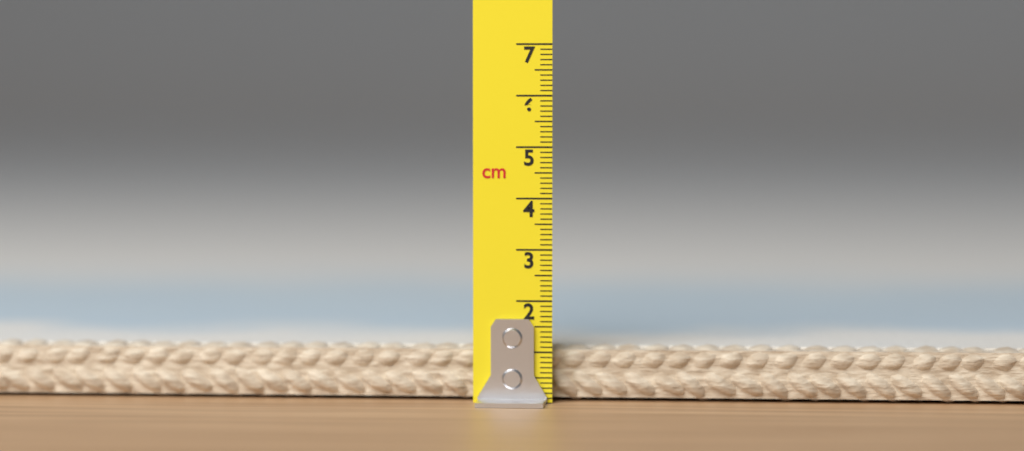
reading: 1.1 cm
